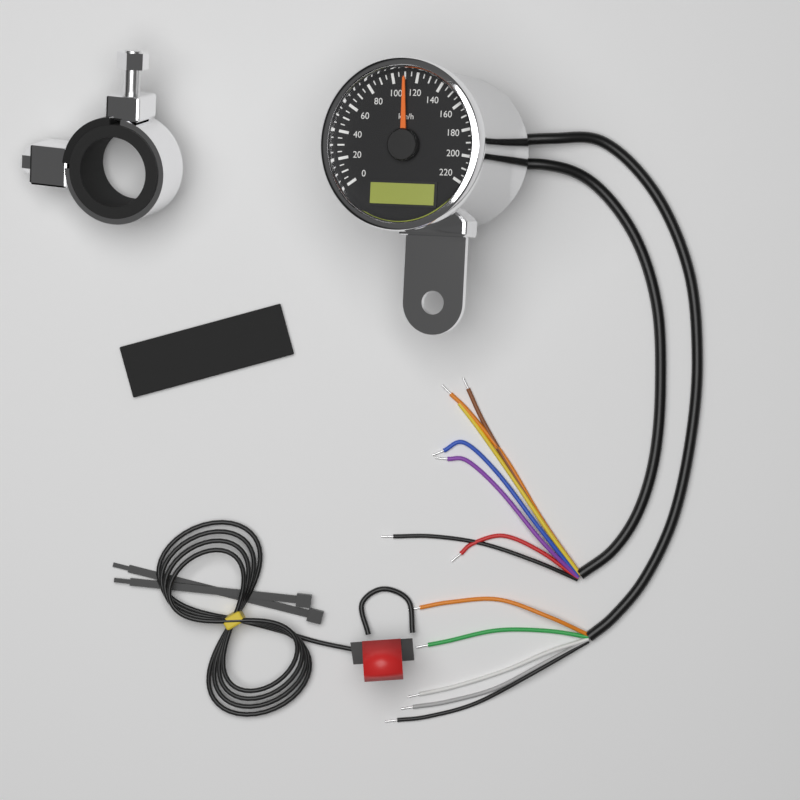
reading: 110 km/h
